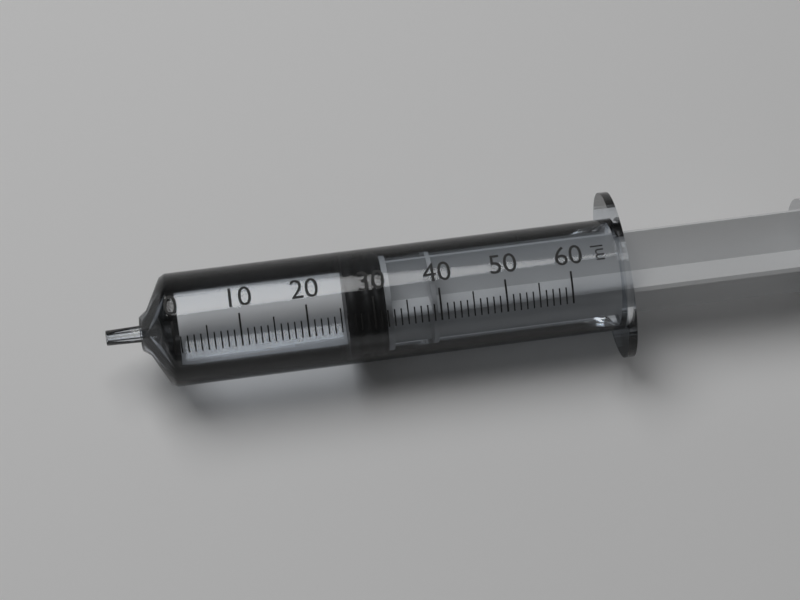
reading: 26 ml
